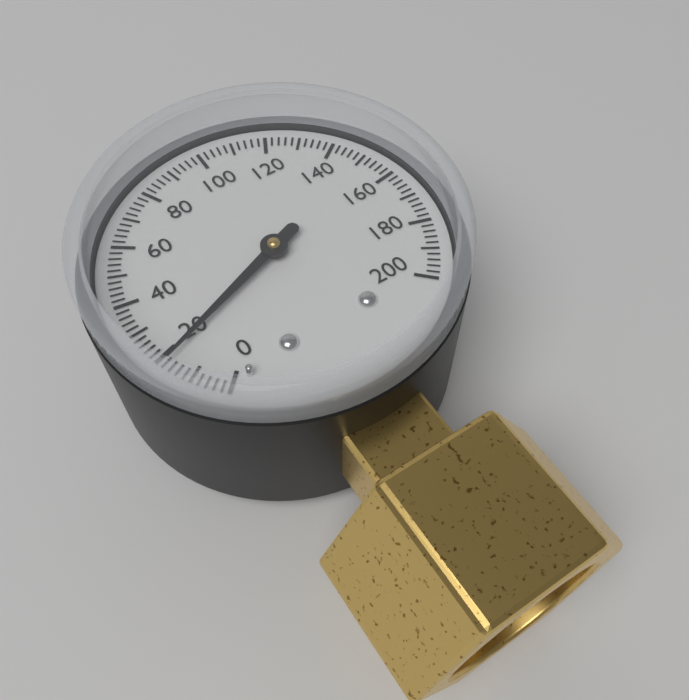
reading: 18 (no unit)
